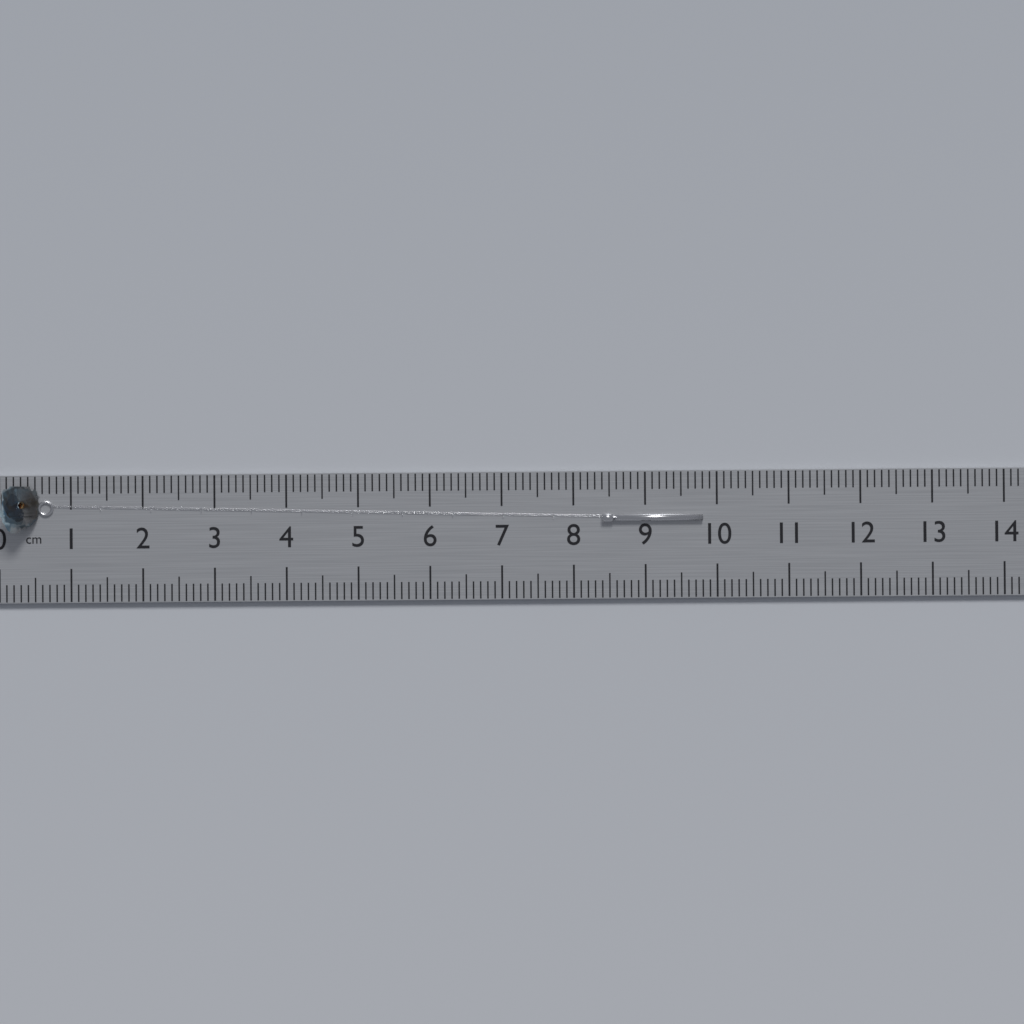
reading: 9.8 cm
